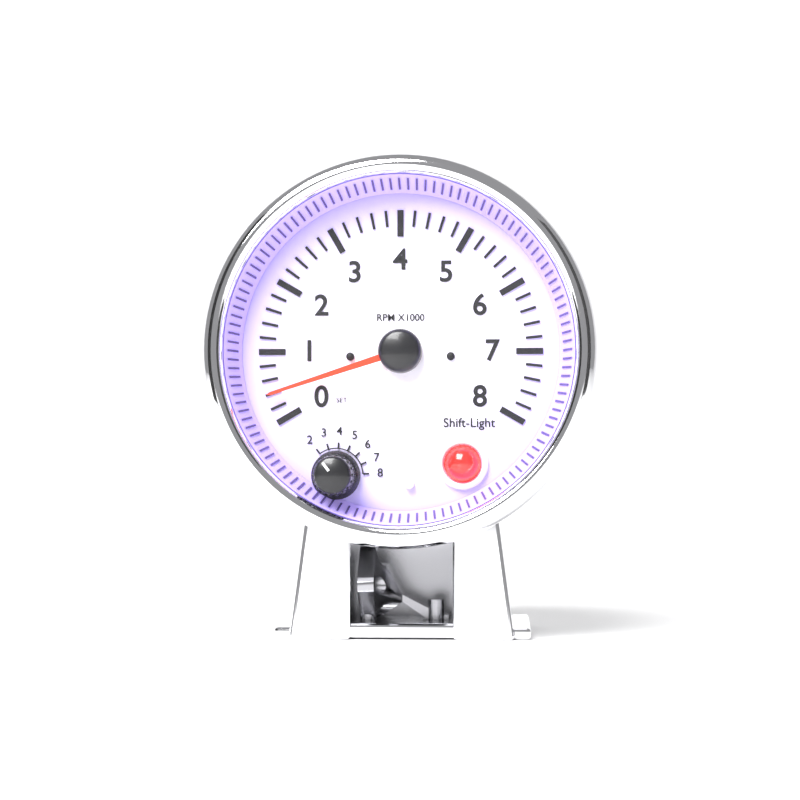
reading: 0.4 RPM x1000
